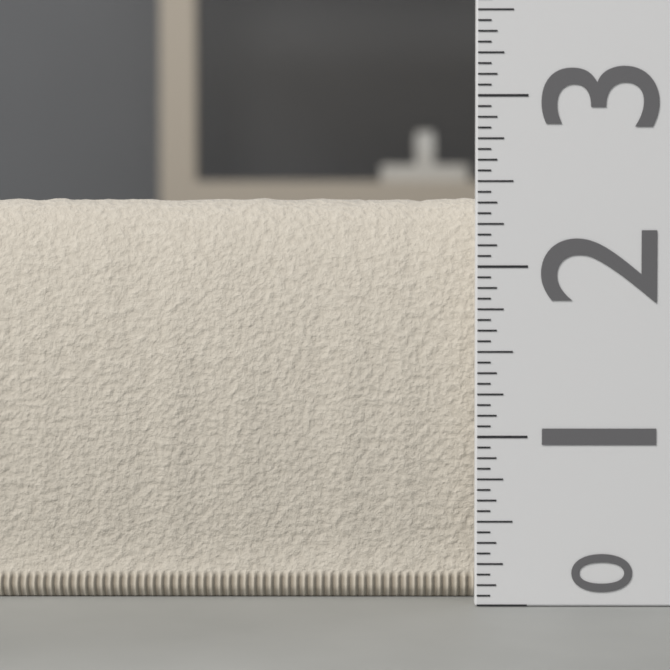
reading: 2.4375 (no unit)
